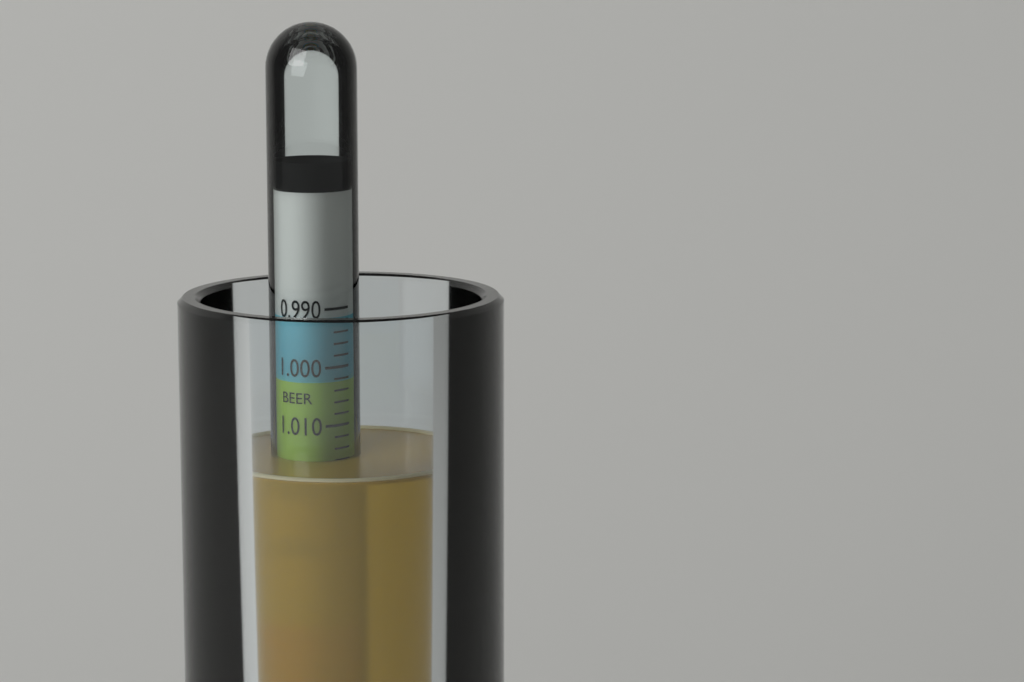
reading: 1.016 (no unit)
